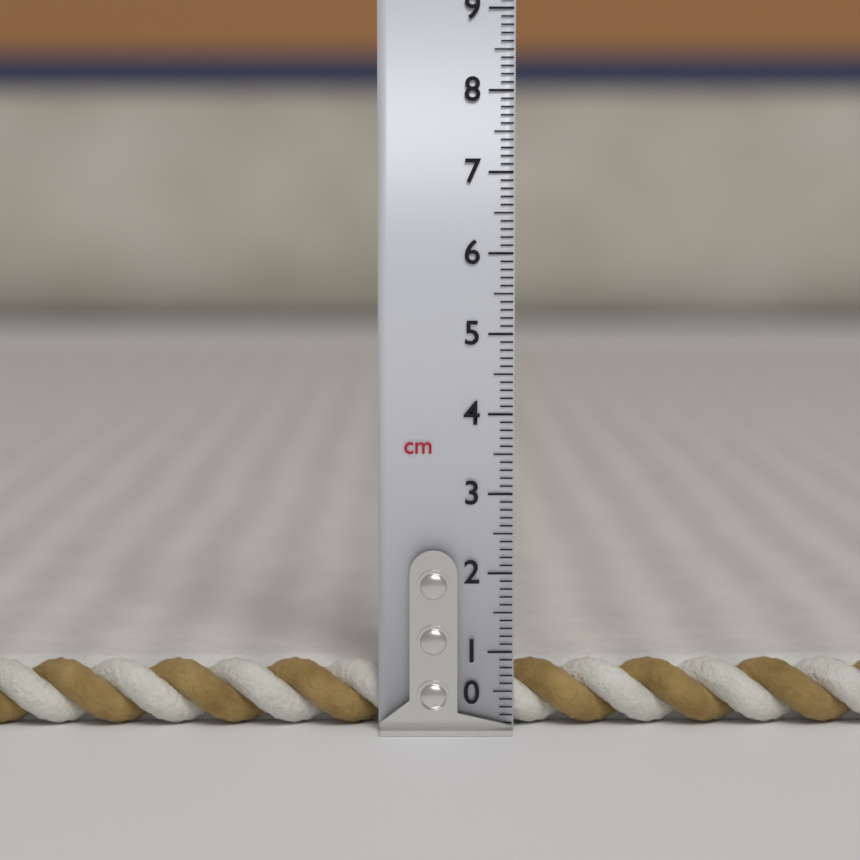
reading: 0.8 cm
